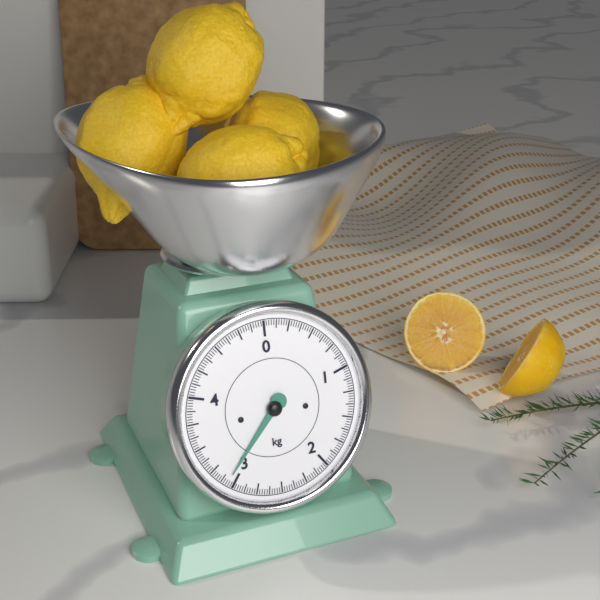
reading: 3.075 kg
